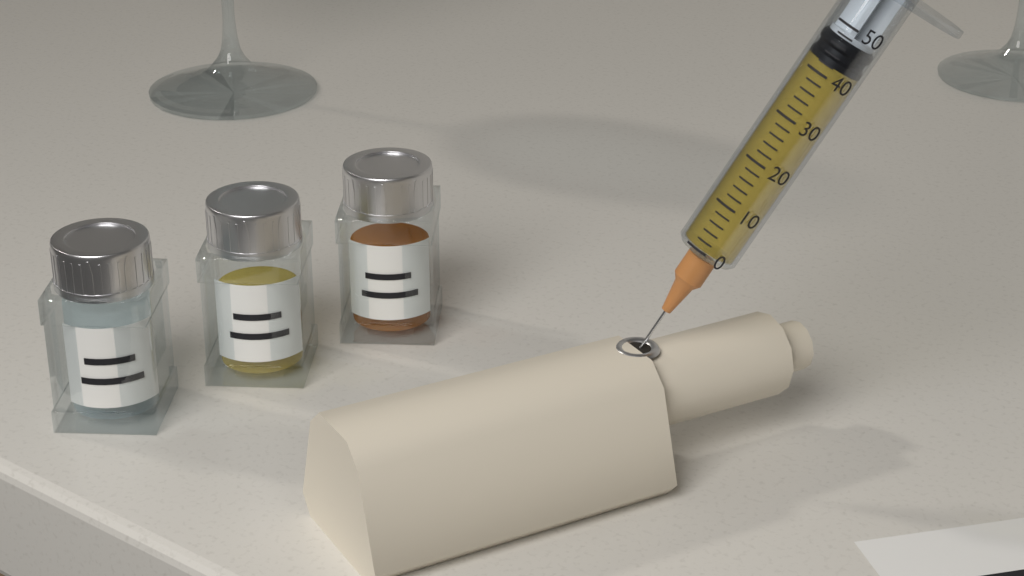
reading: 42 (no unit)
